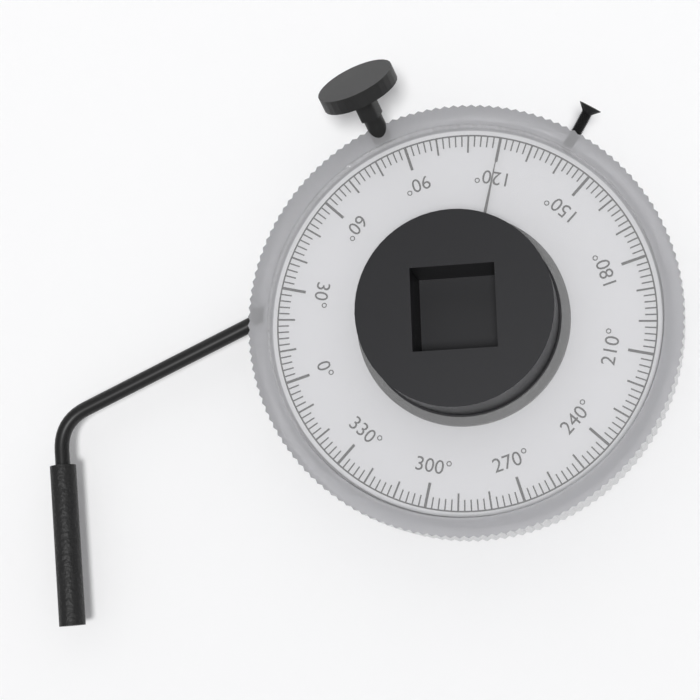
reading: 120 °
